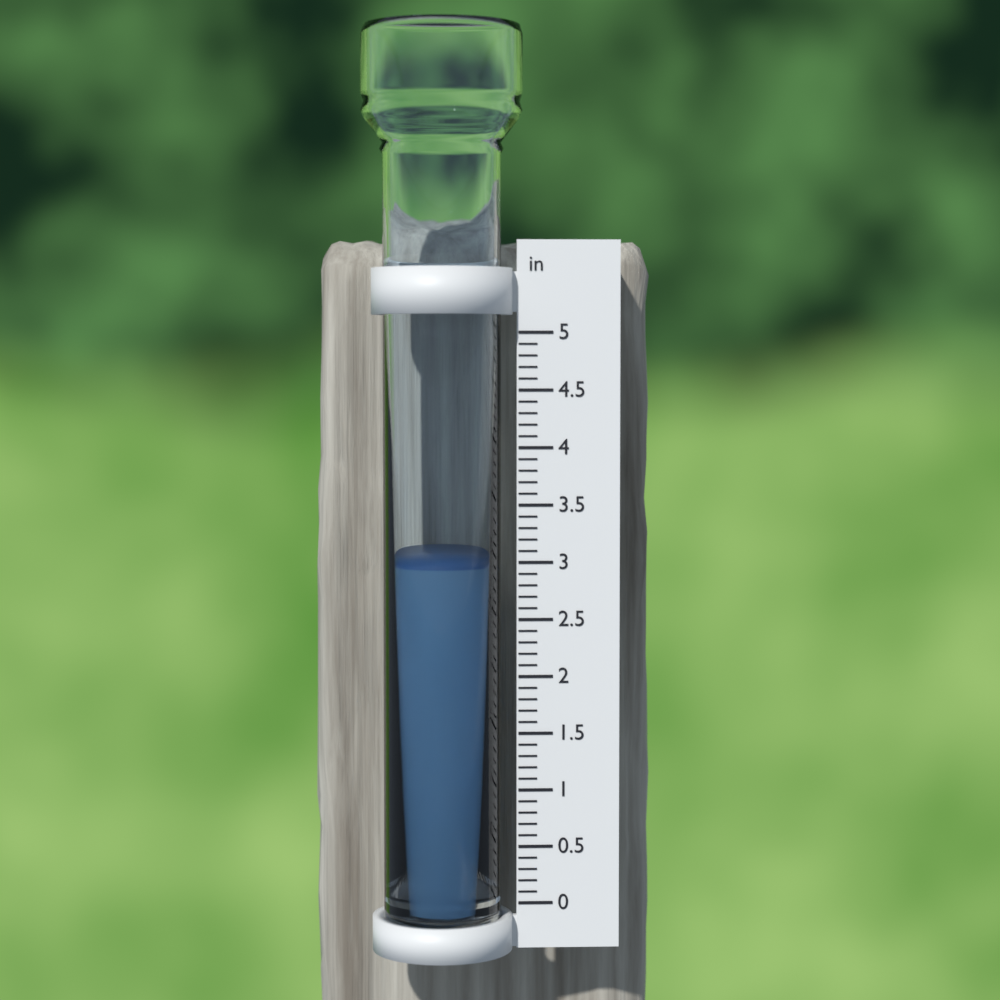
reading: 3.0 in
